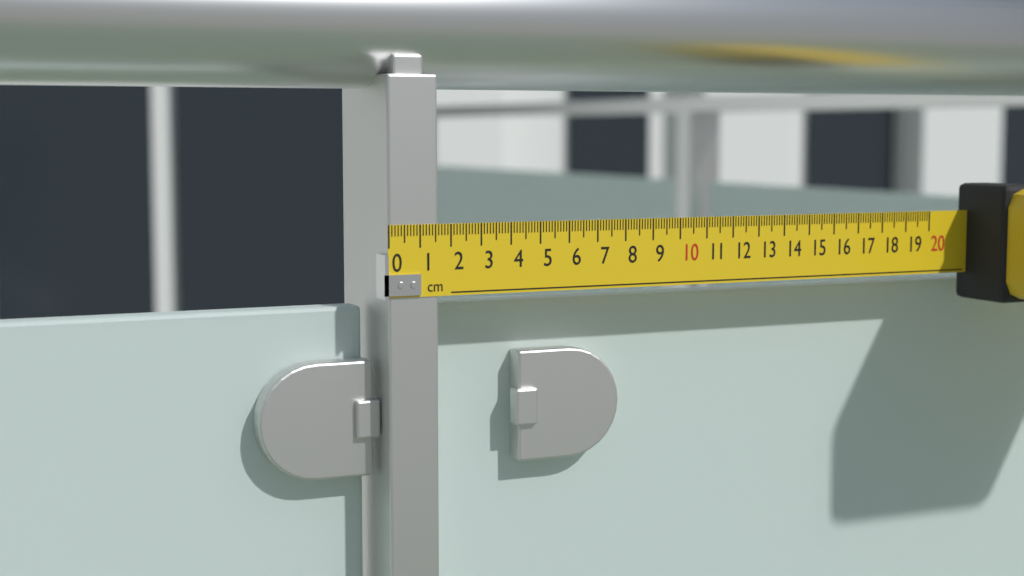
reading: 1.6 cm
